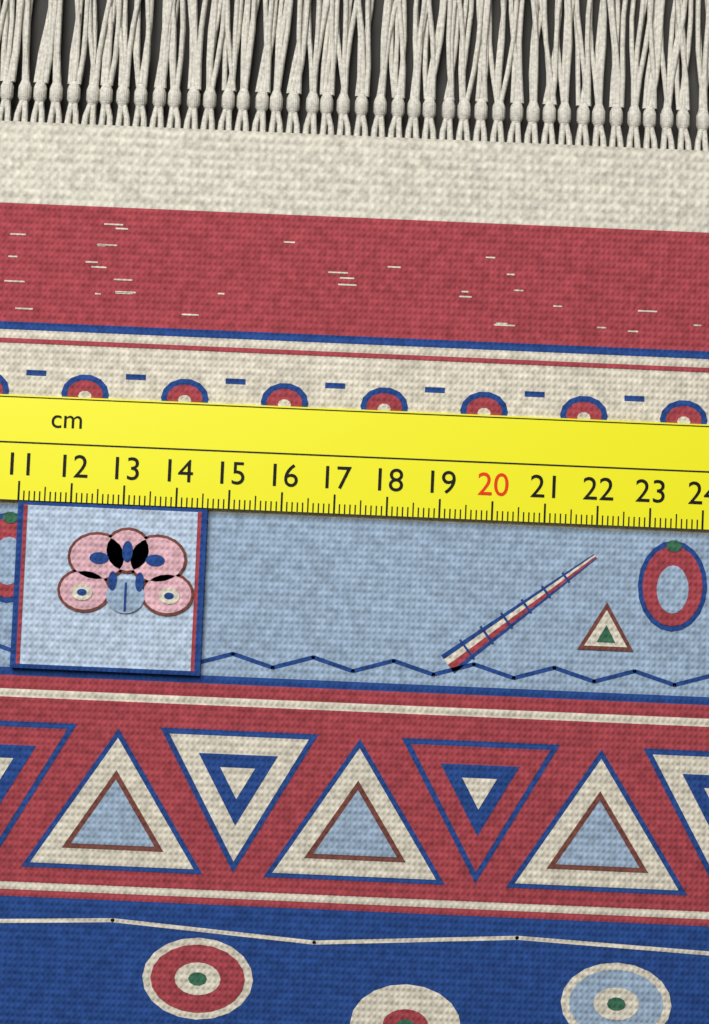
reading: 14.6 cm
